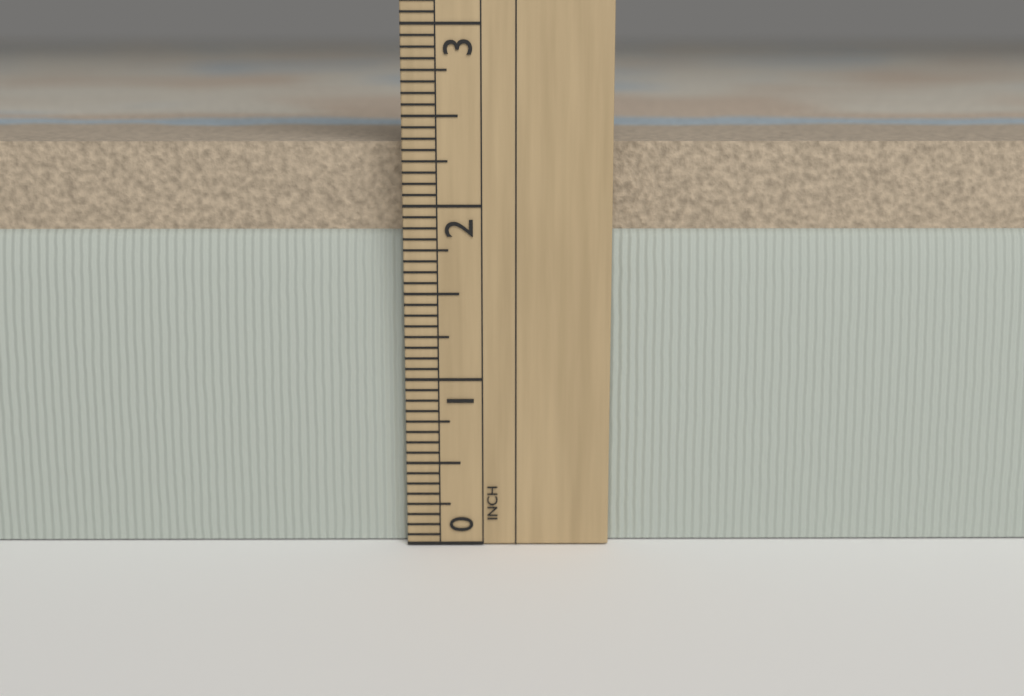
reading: 2.3750 in
